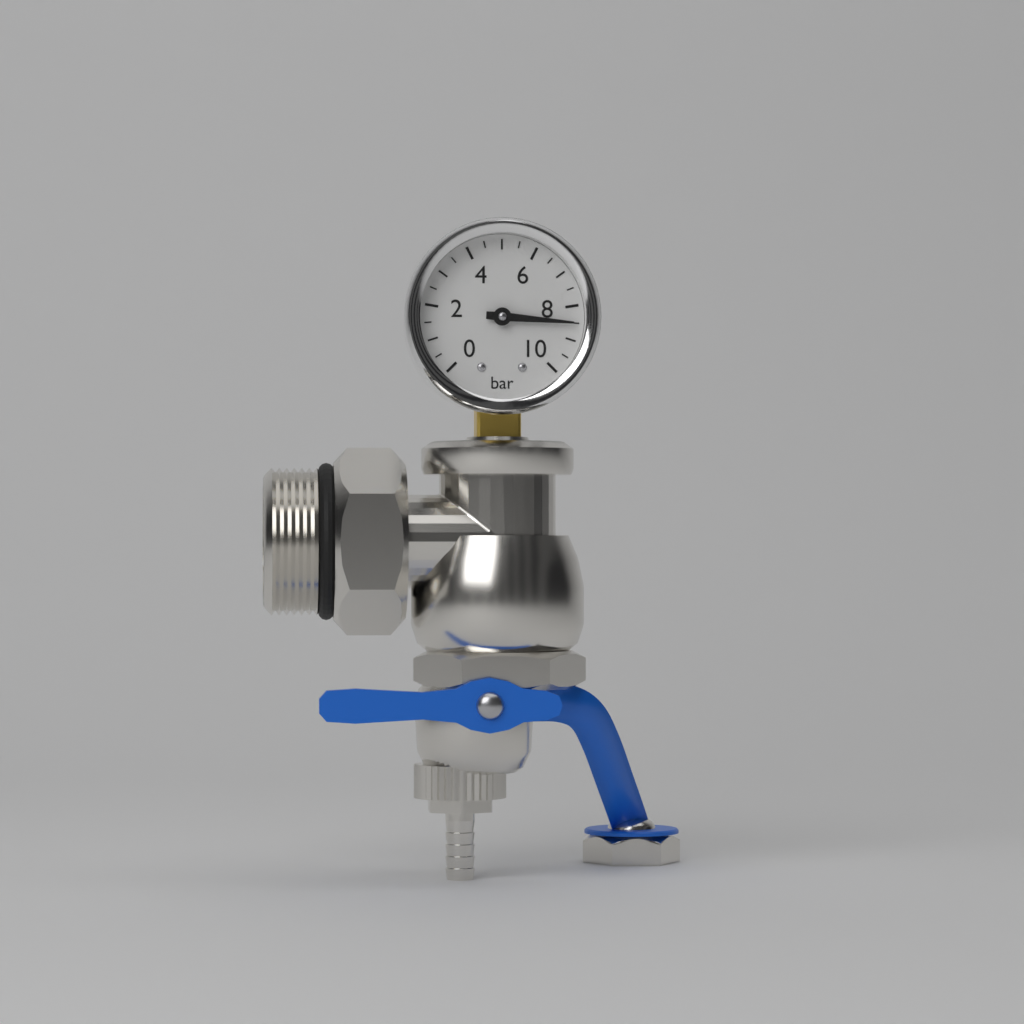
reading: 8.5 bar
